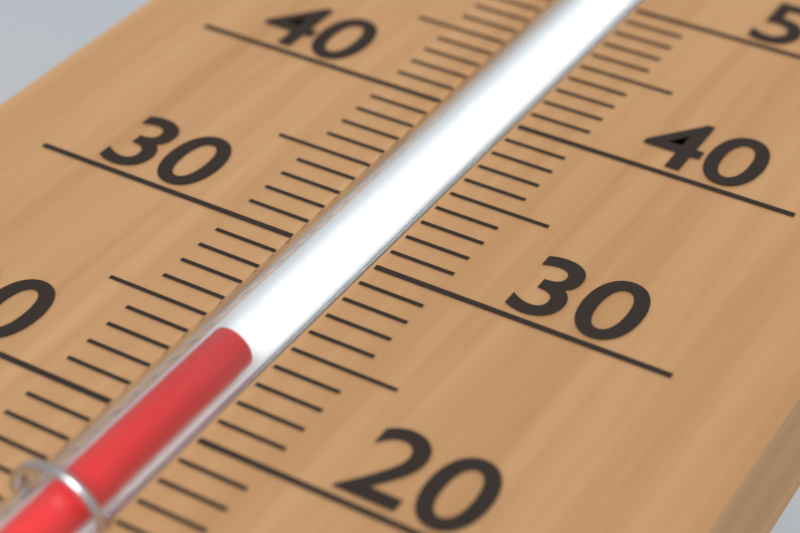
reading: 24 (no unit)
